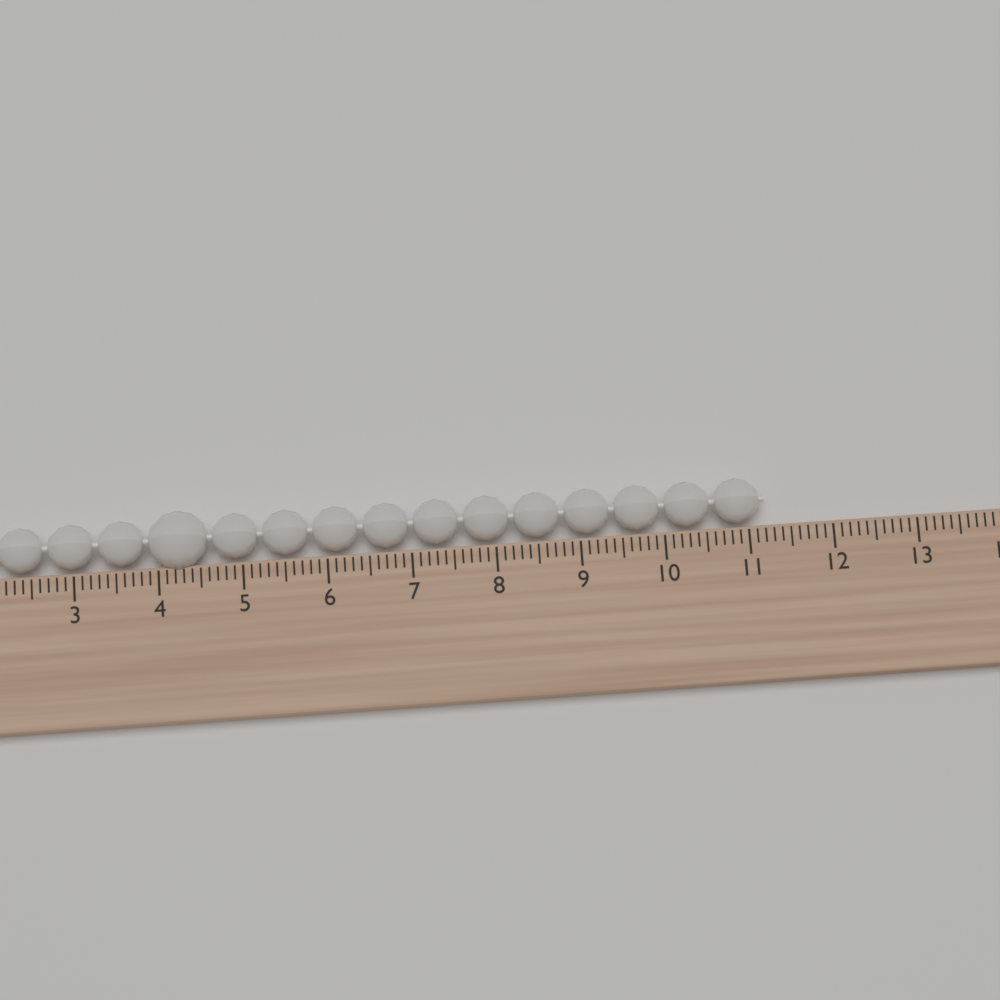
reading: 11.2 (no unit)
